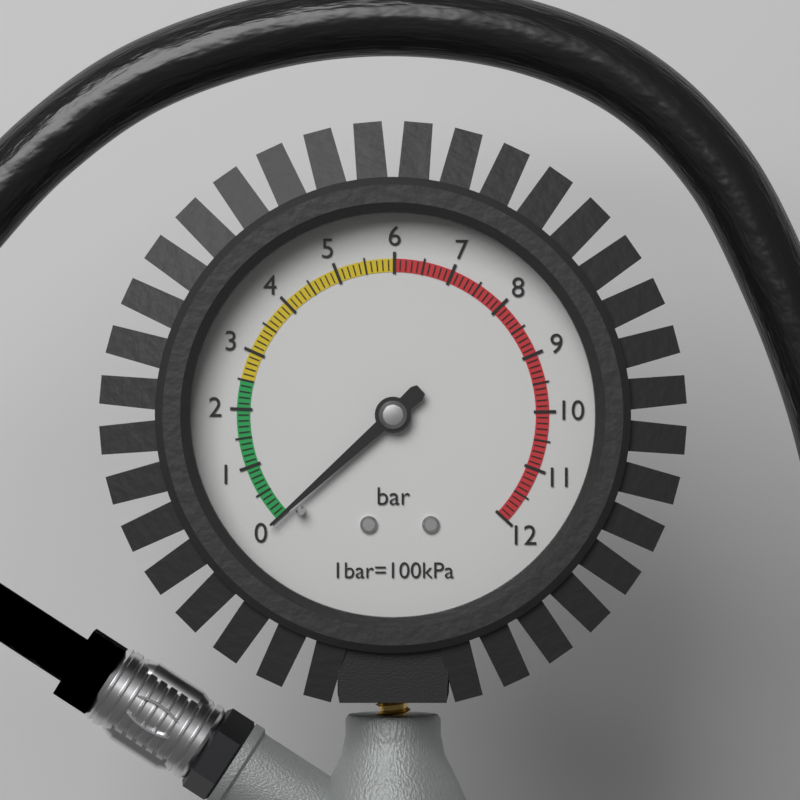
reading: 0.0 bar
